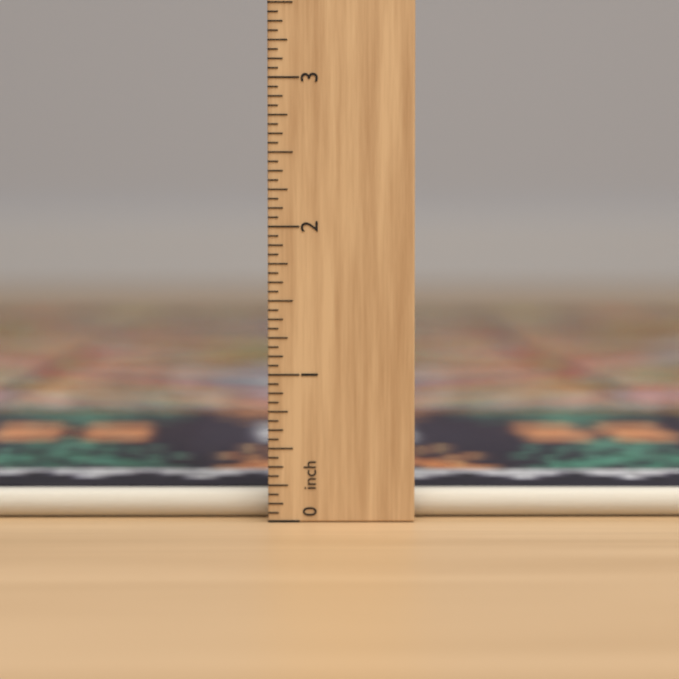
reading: 0.1875 inch
